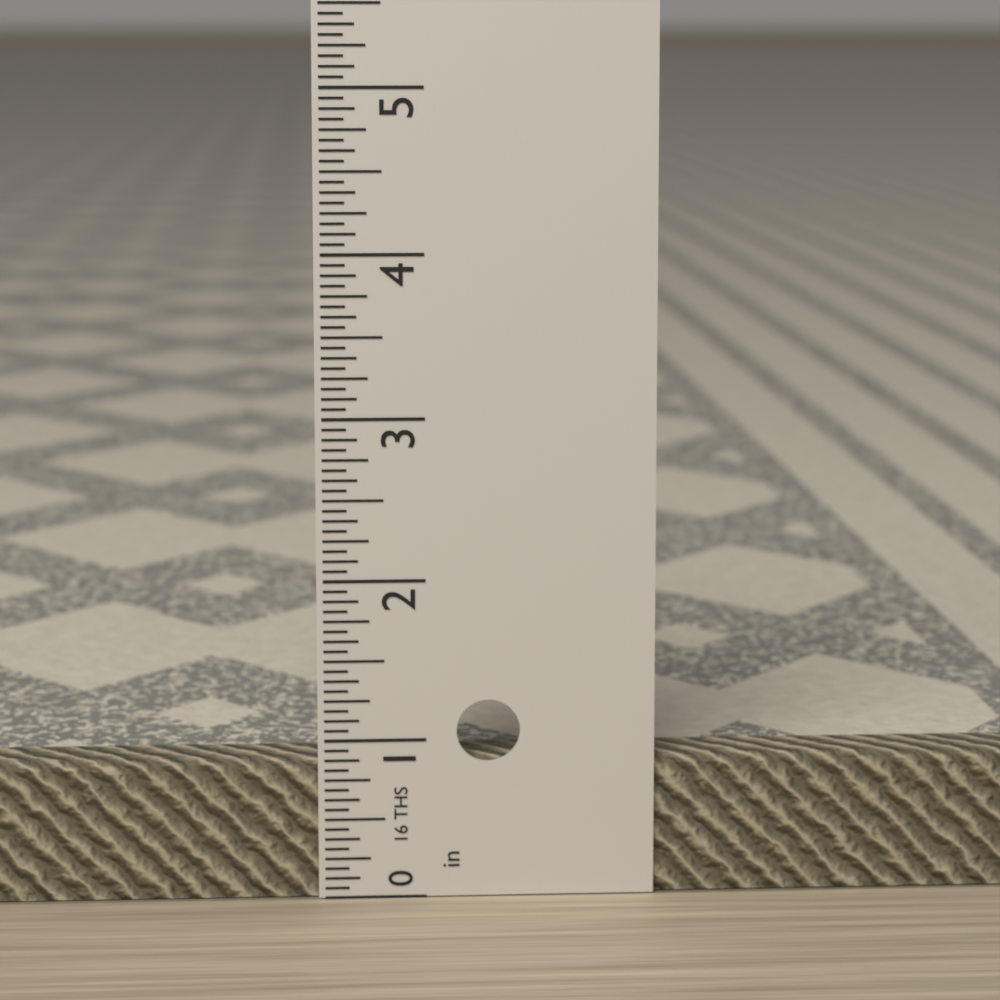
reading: 0.8750 in
